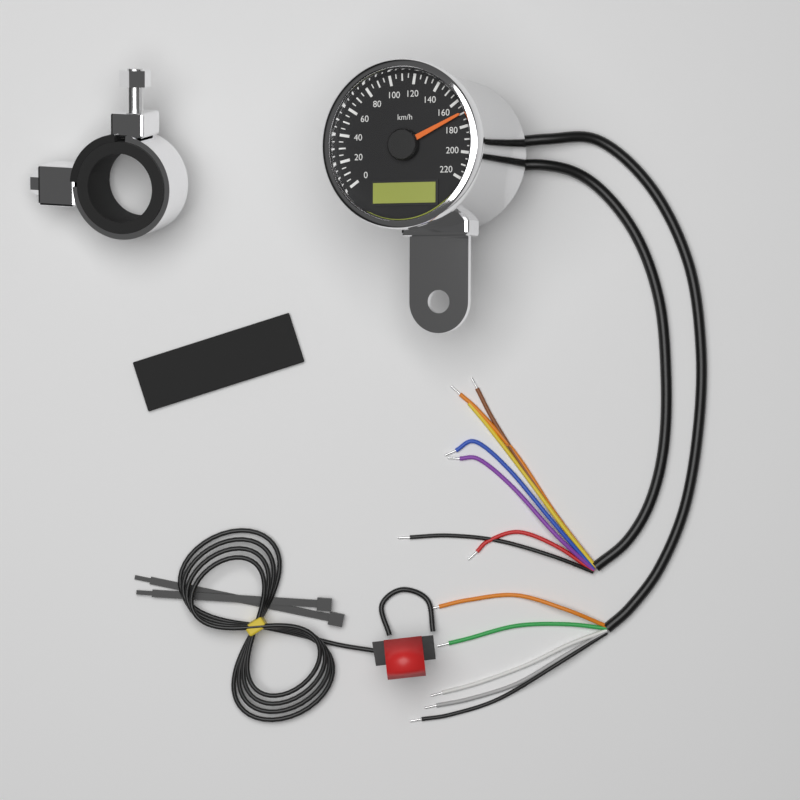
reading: 170 km/h
